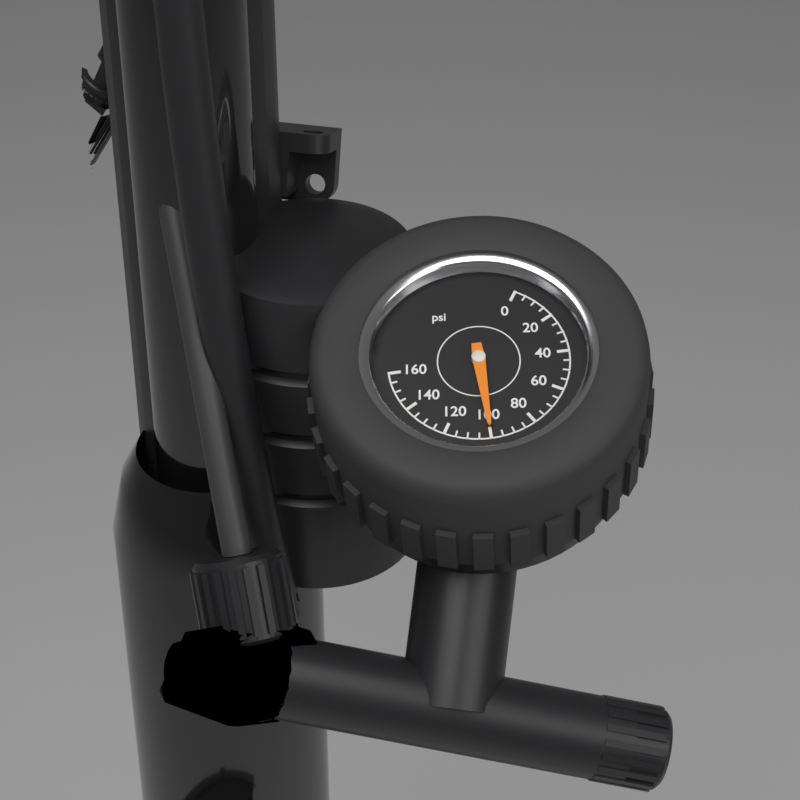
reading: 100 psi
